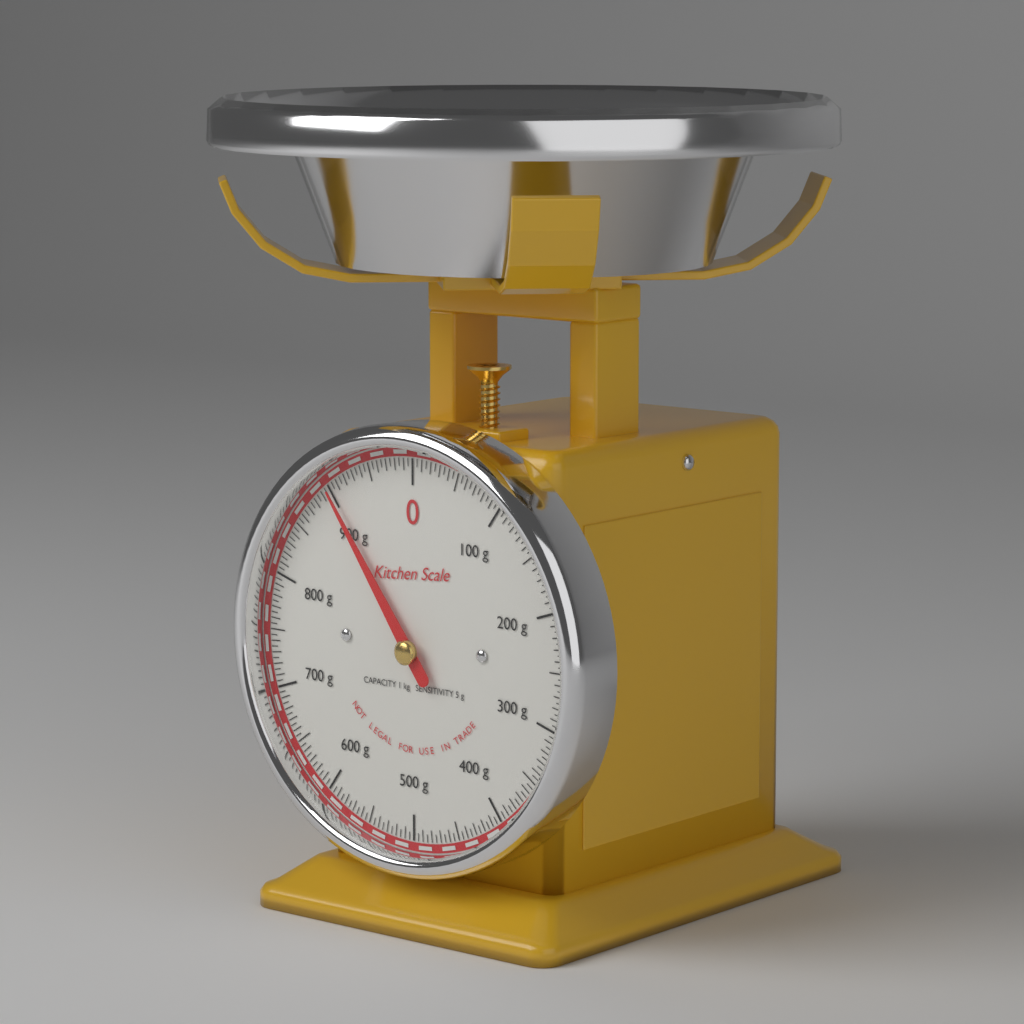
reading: 900 g
